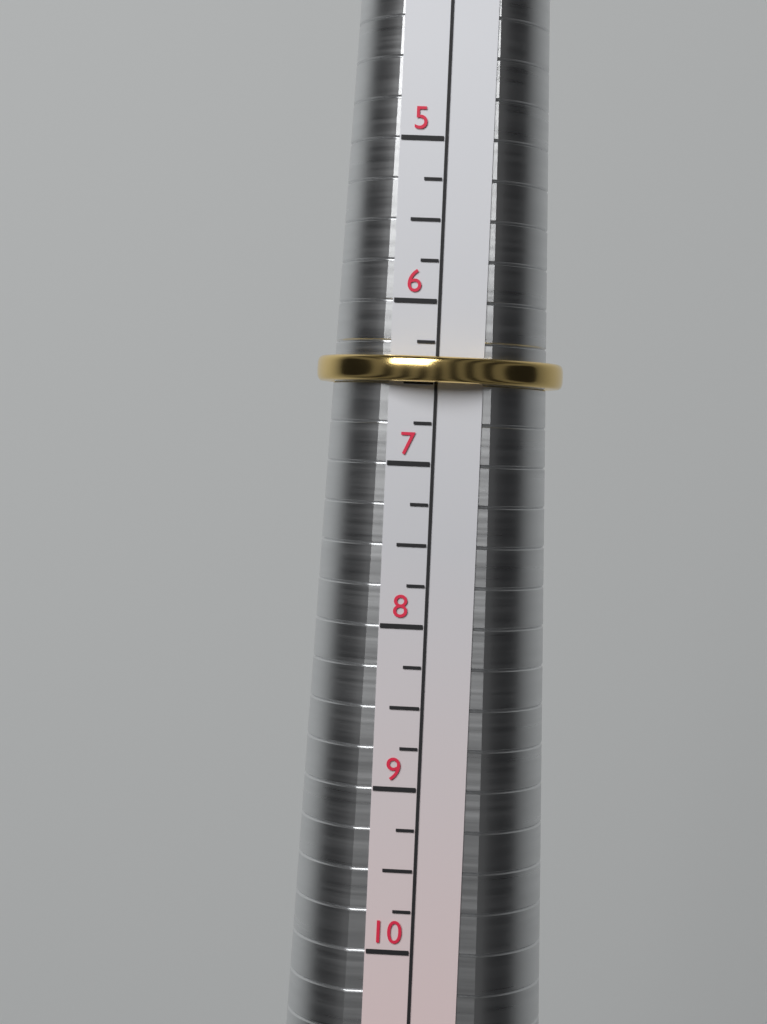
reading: 6.50 (no unit)
